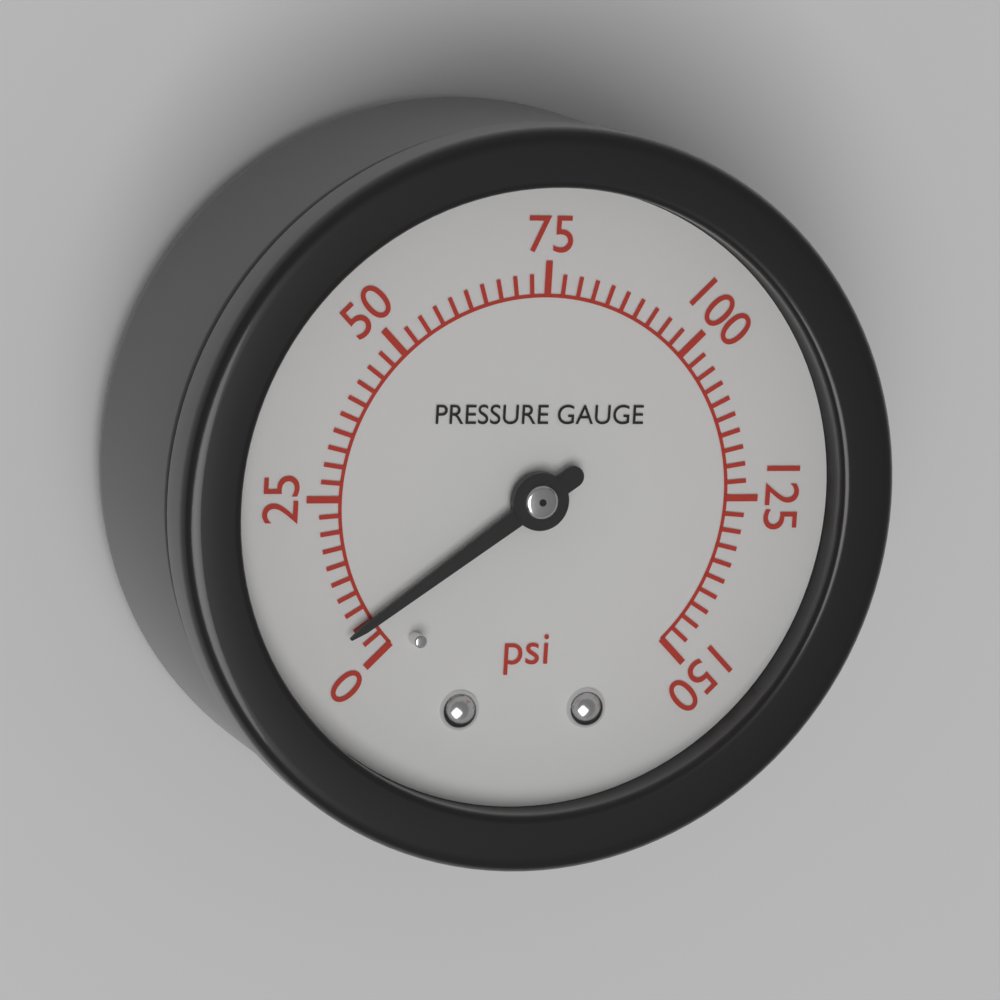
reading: 5.0 psi
